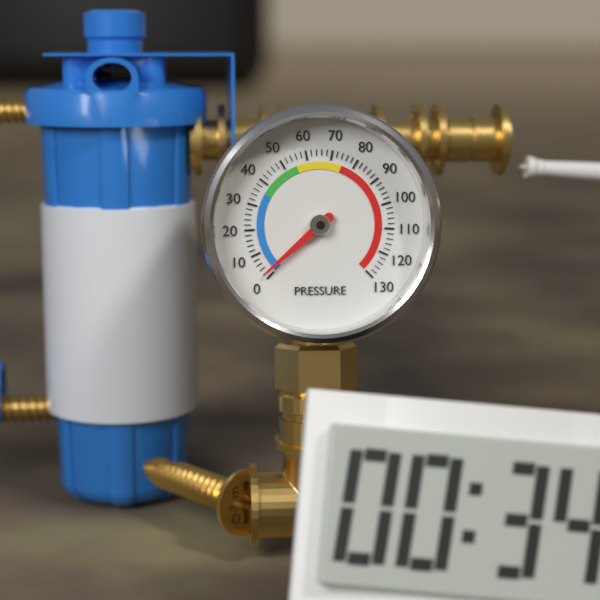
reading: 2 (no unit)
